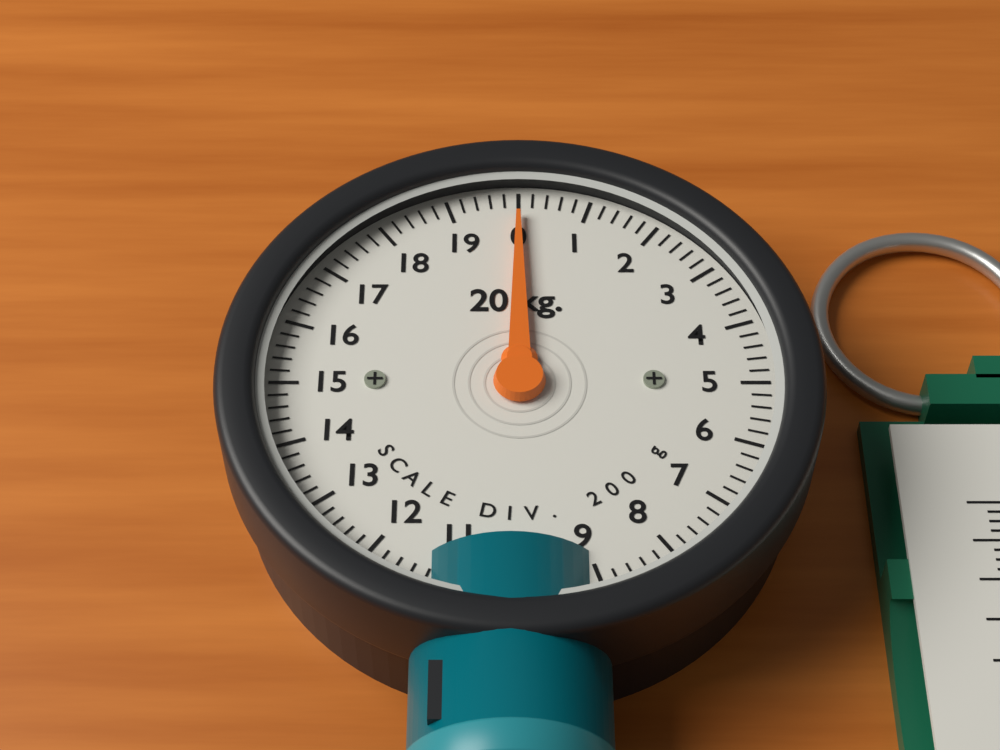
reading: 0.0 kg
